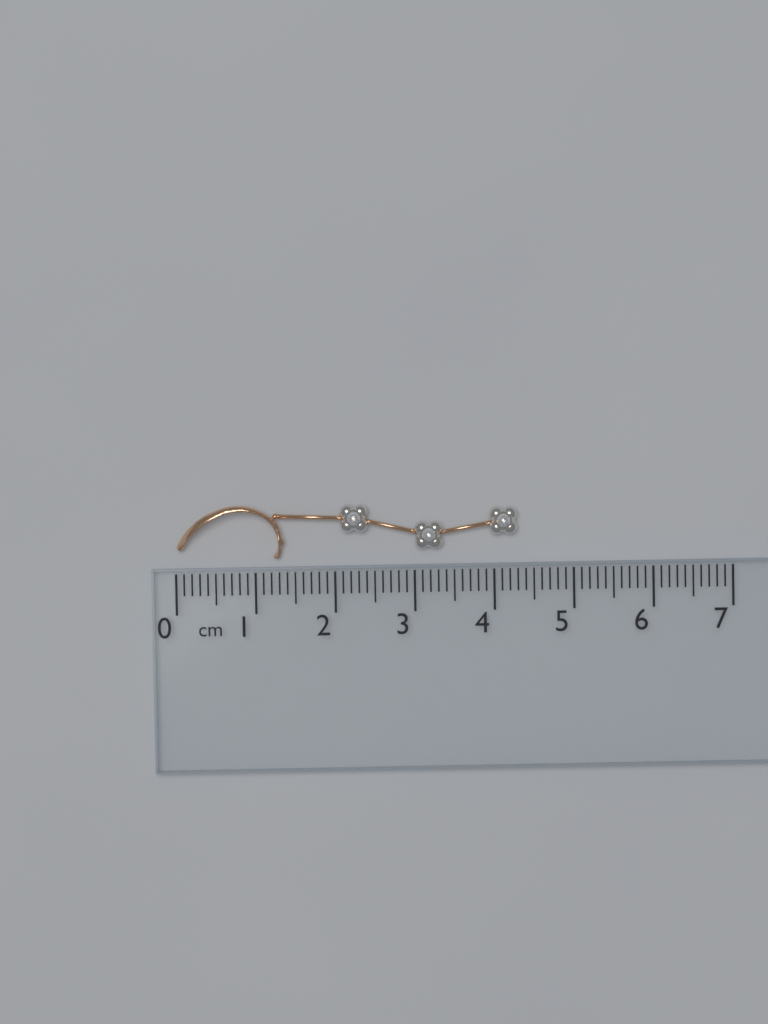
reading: 4.3 cm
